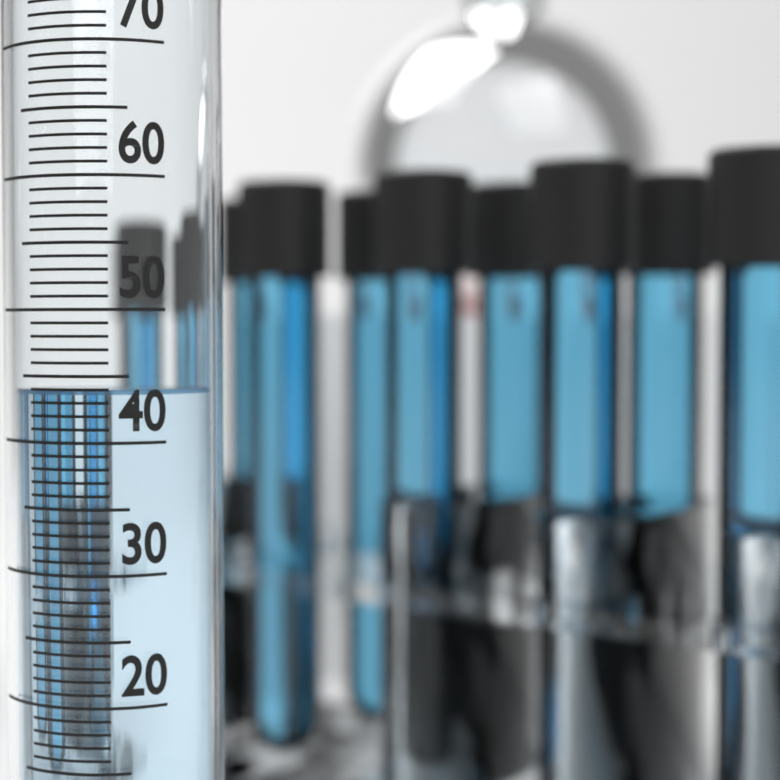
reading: 44 ml
